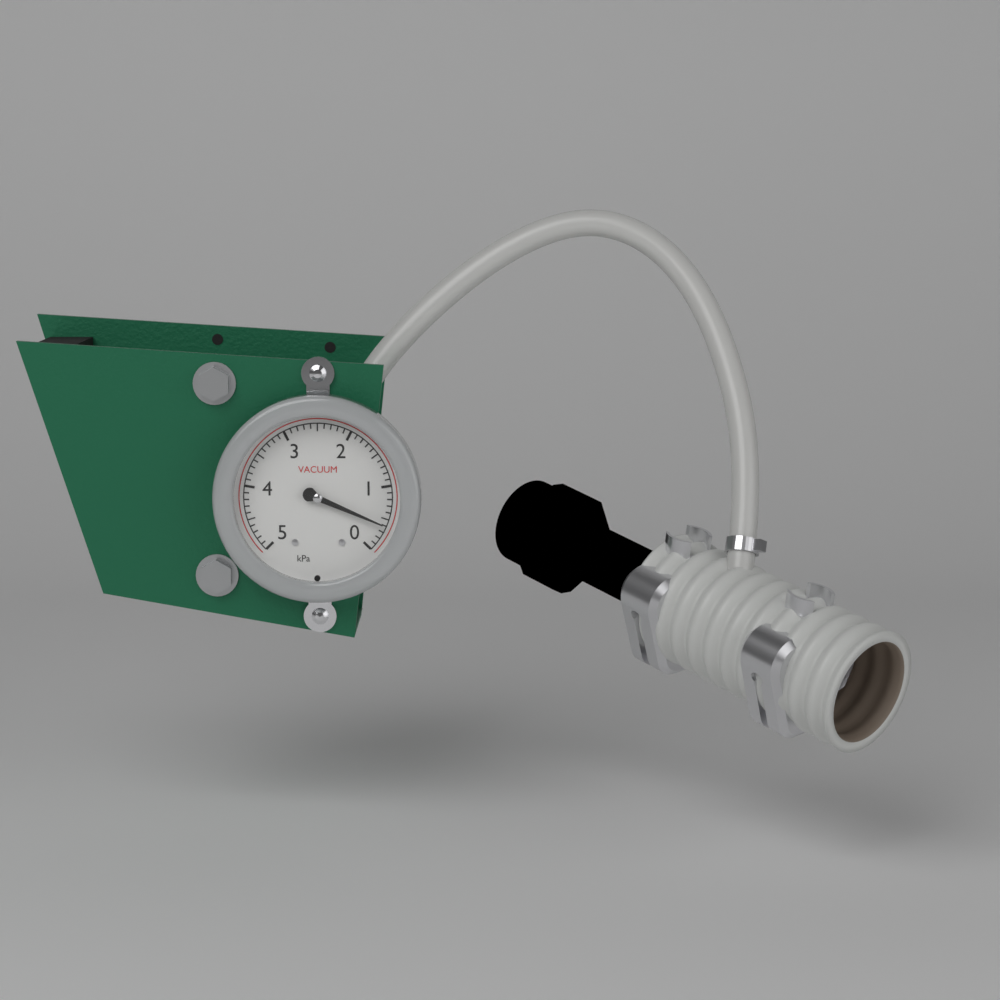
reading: 0.4 kPa
